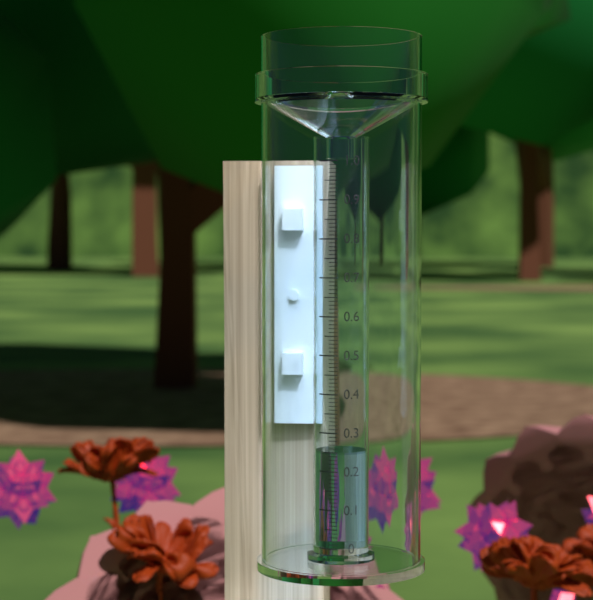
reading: 0.25 (no unit)
